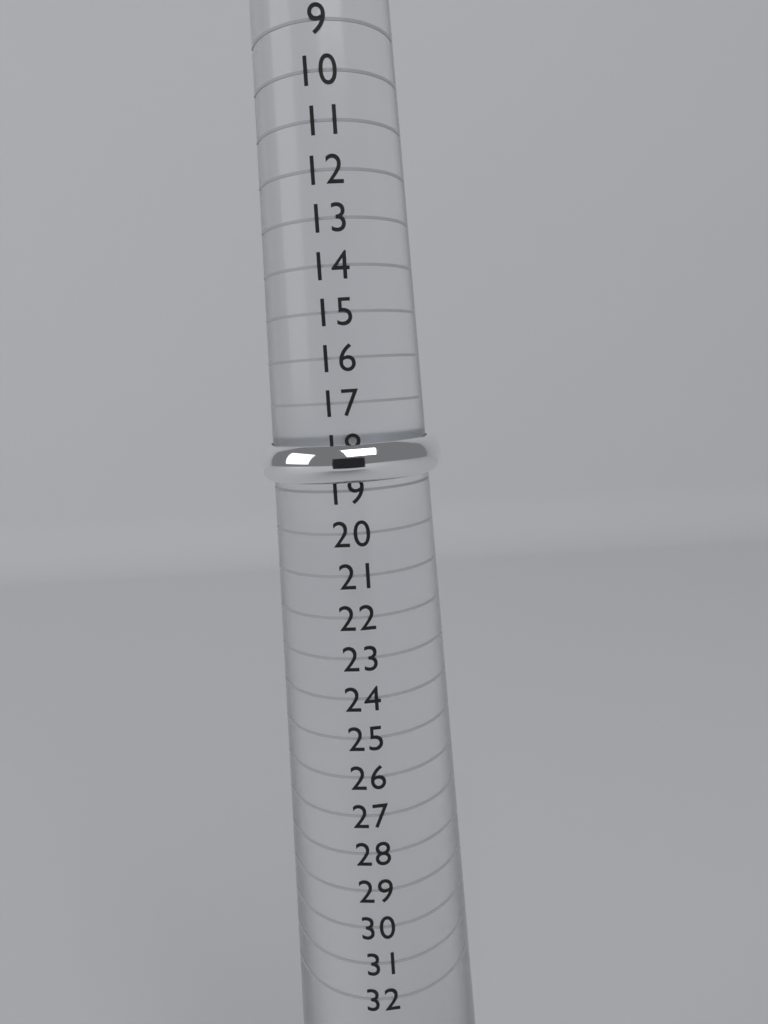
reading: 18.8 (no unit)
